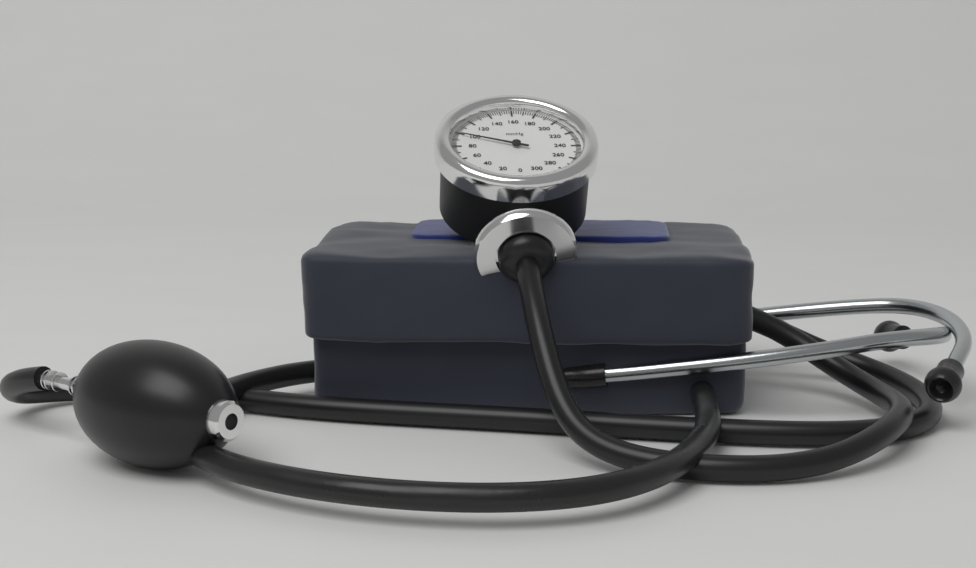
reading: 98 mmHg
